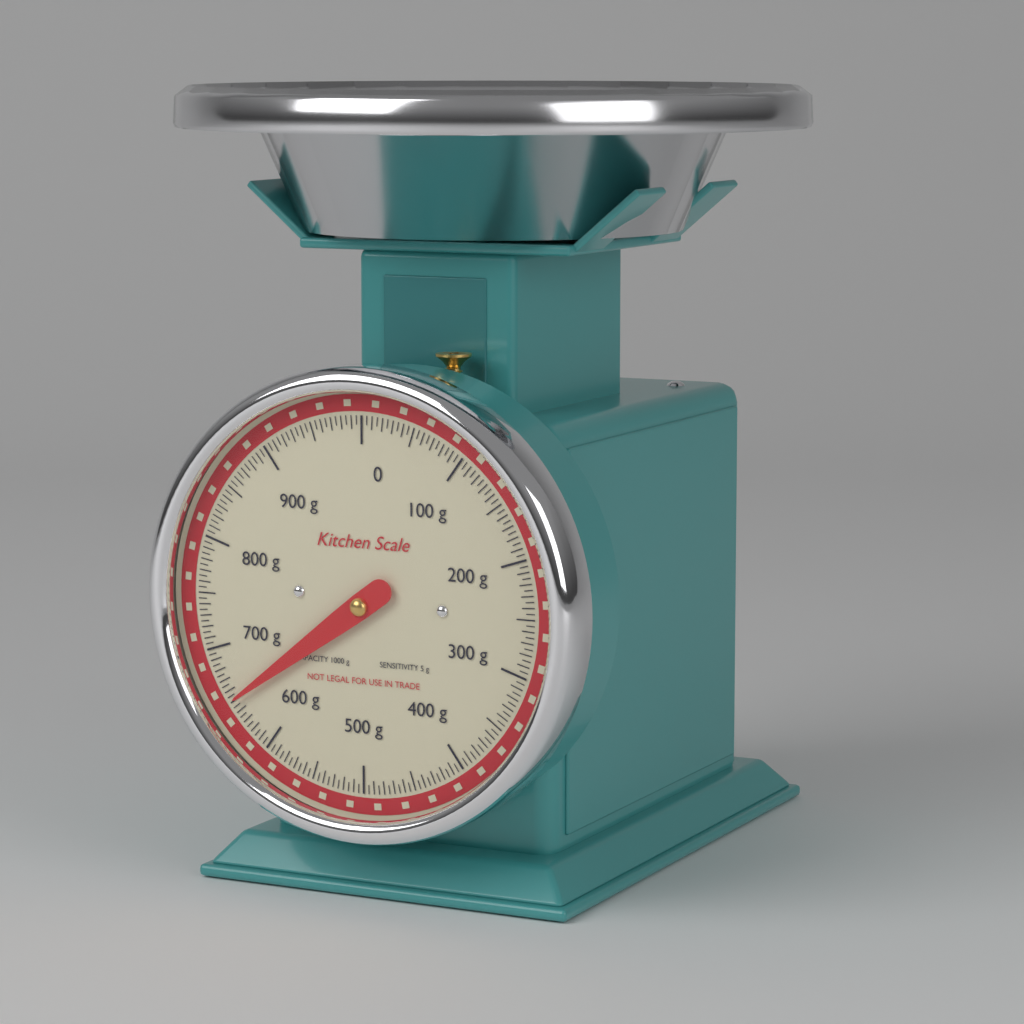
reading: 650 g
